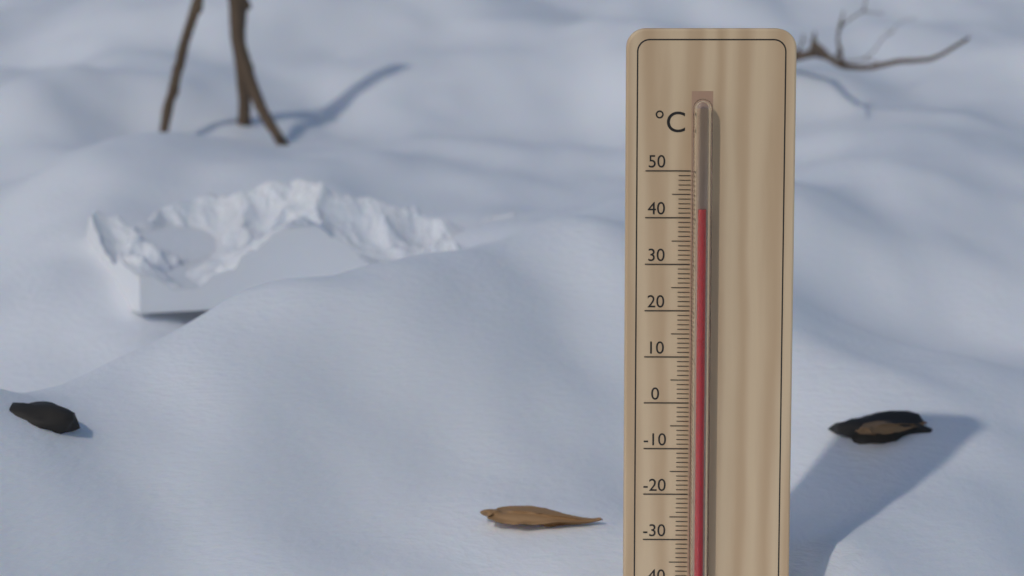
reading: 42 °C
